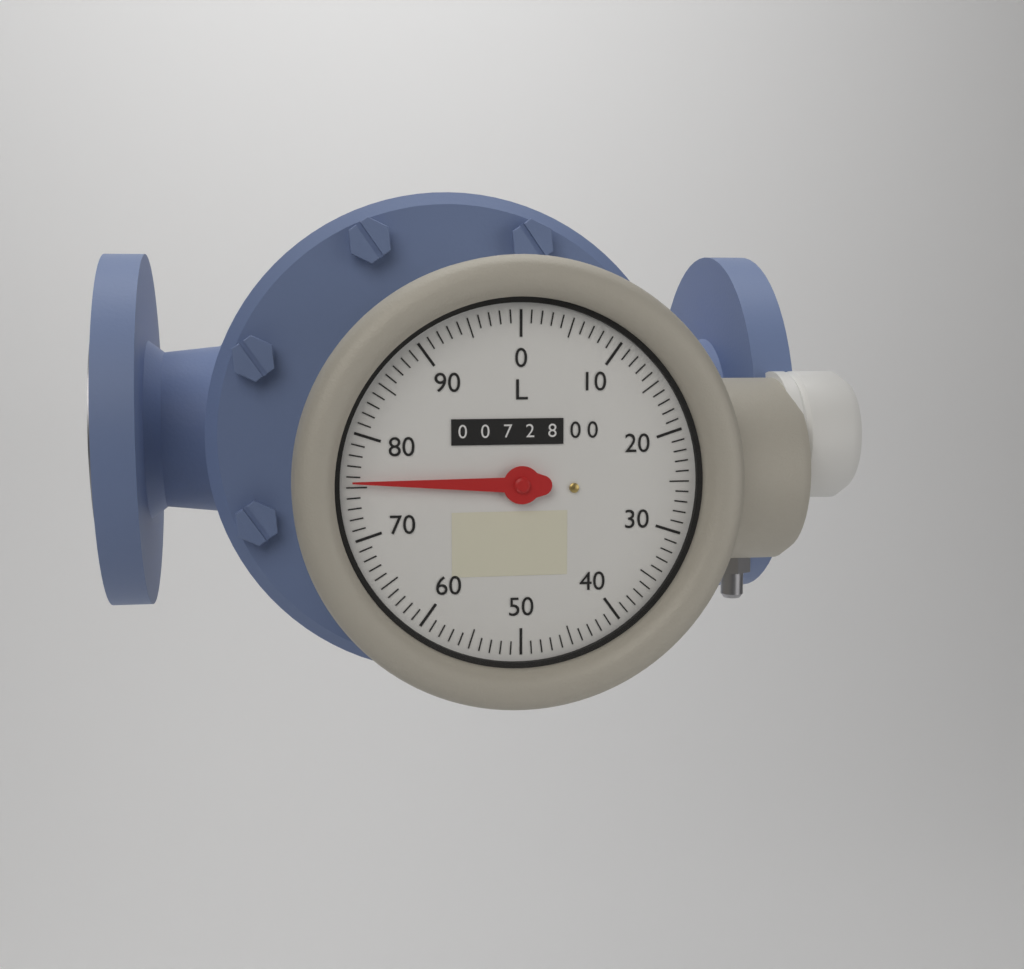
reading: 75.5 L
